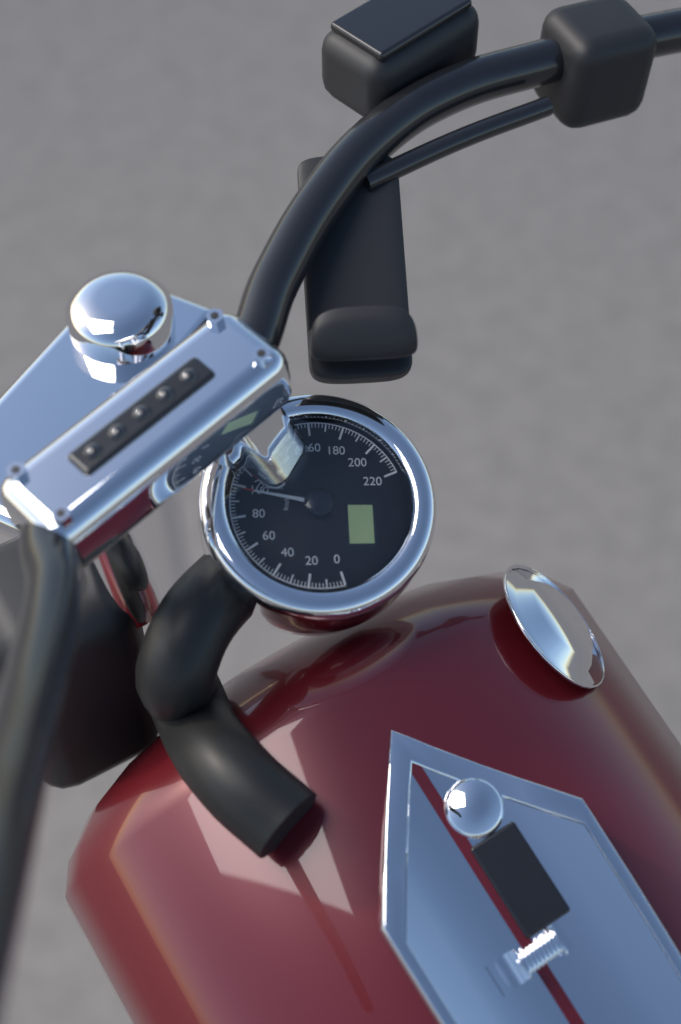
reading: 98 km/h
